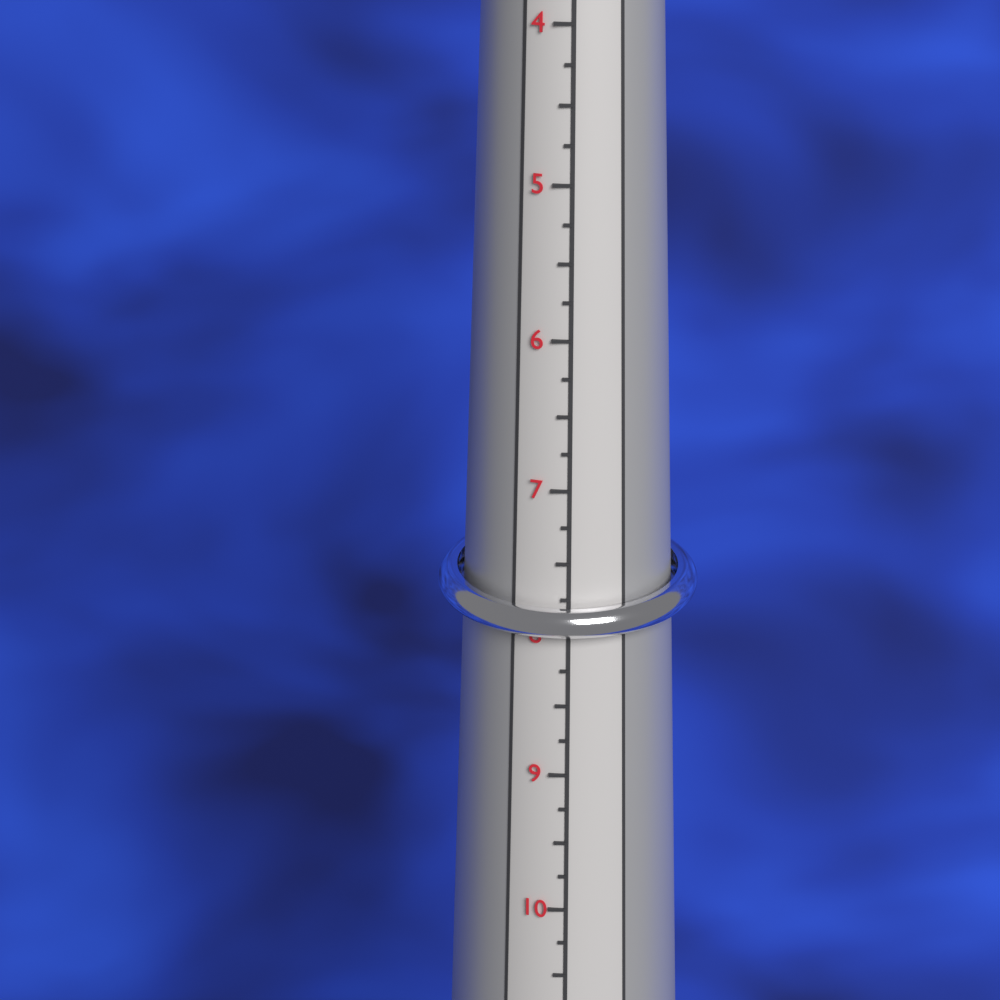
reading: 8.25 (no unit)
